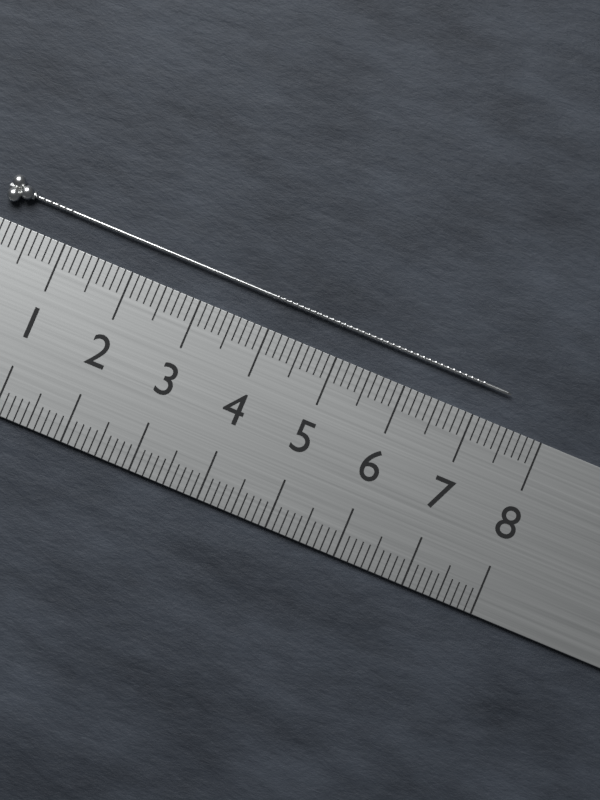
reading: 7.4 cm
